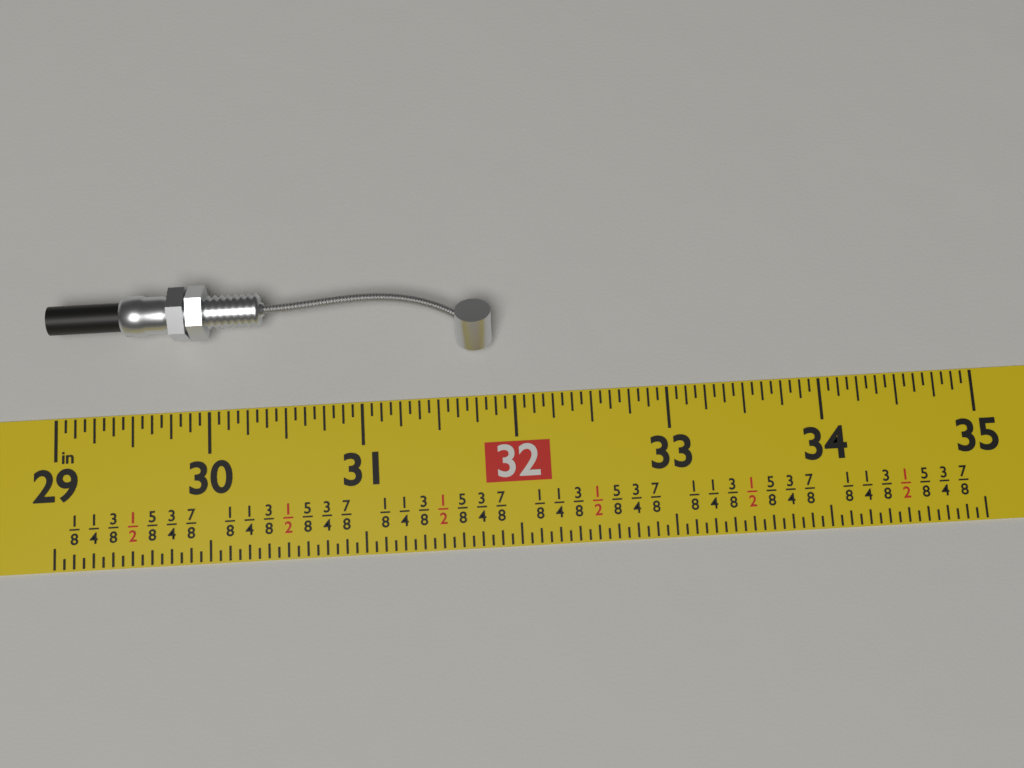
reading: 31.8750 in
